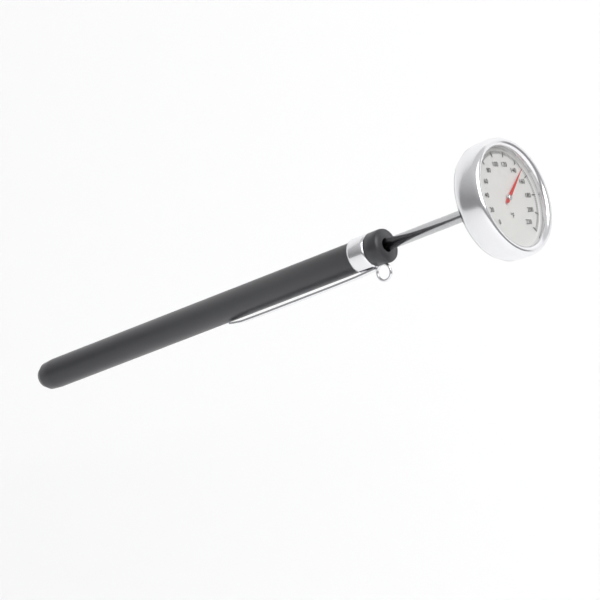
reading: 150 °F
